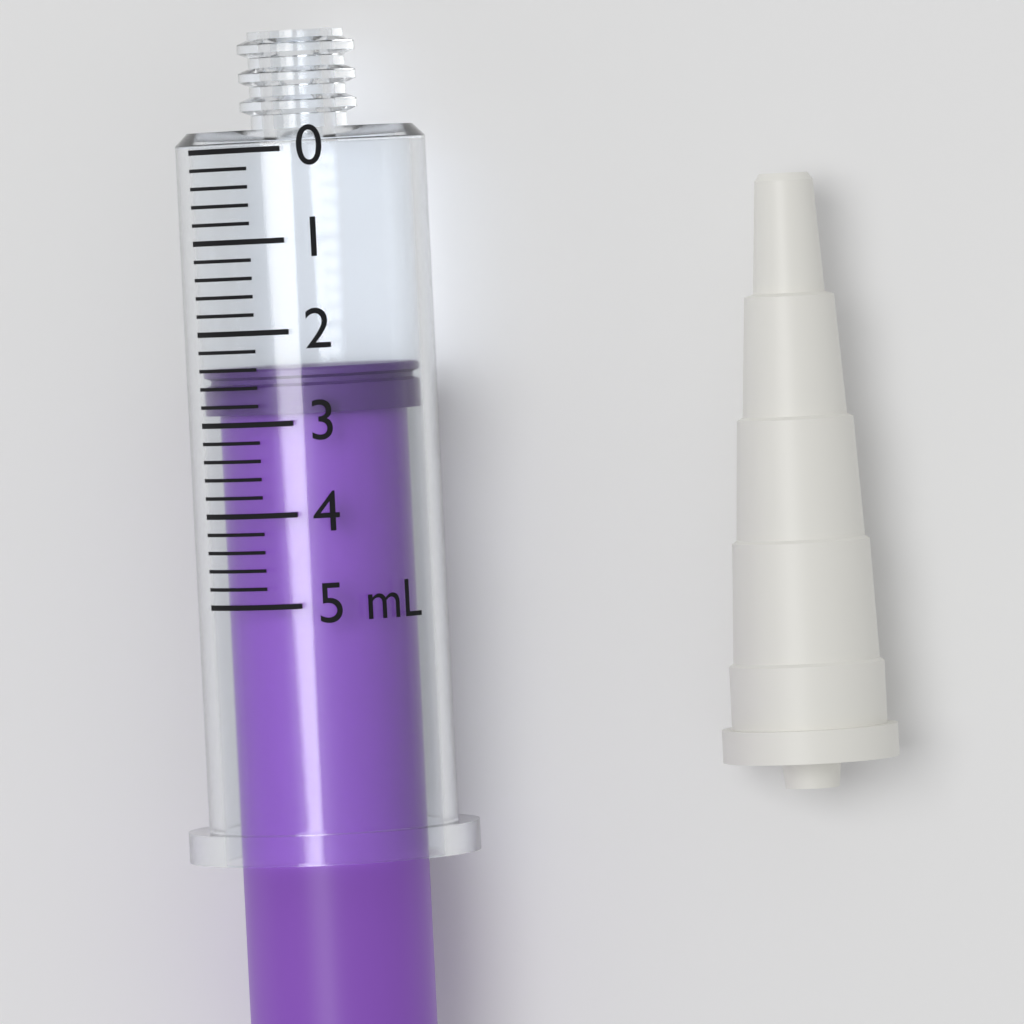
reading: 2.4 mL
